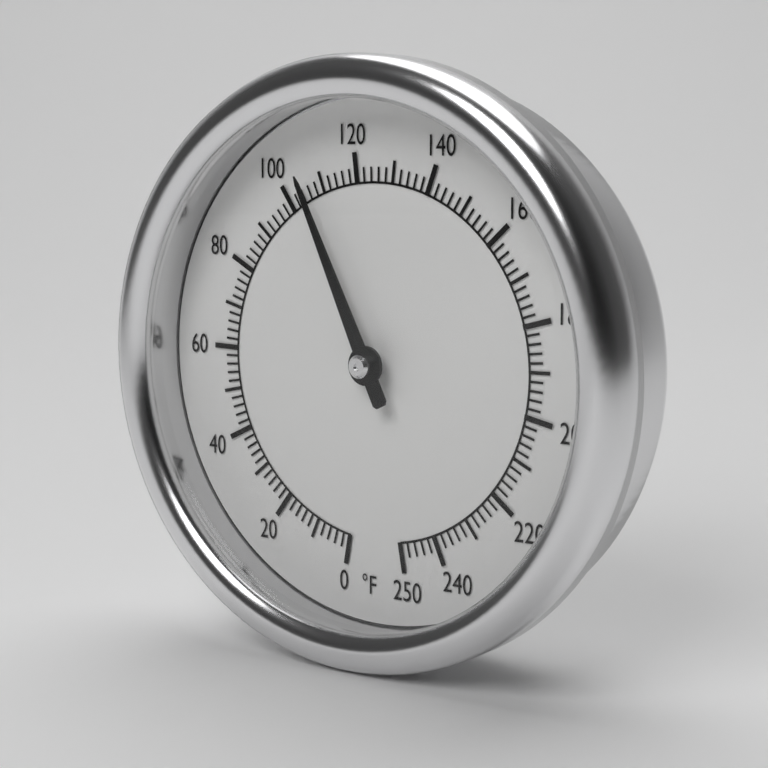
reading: 106 °F
